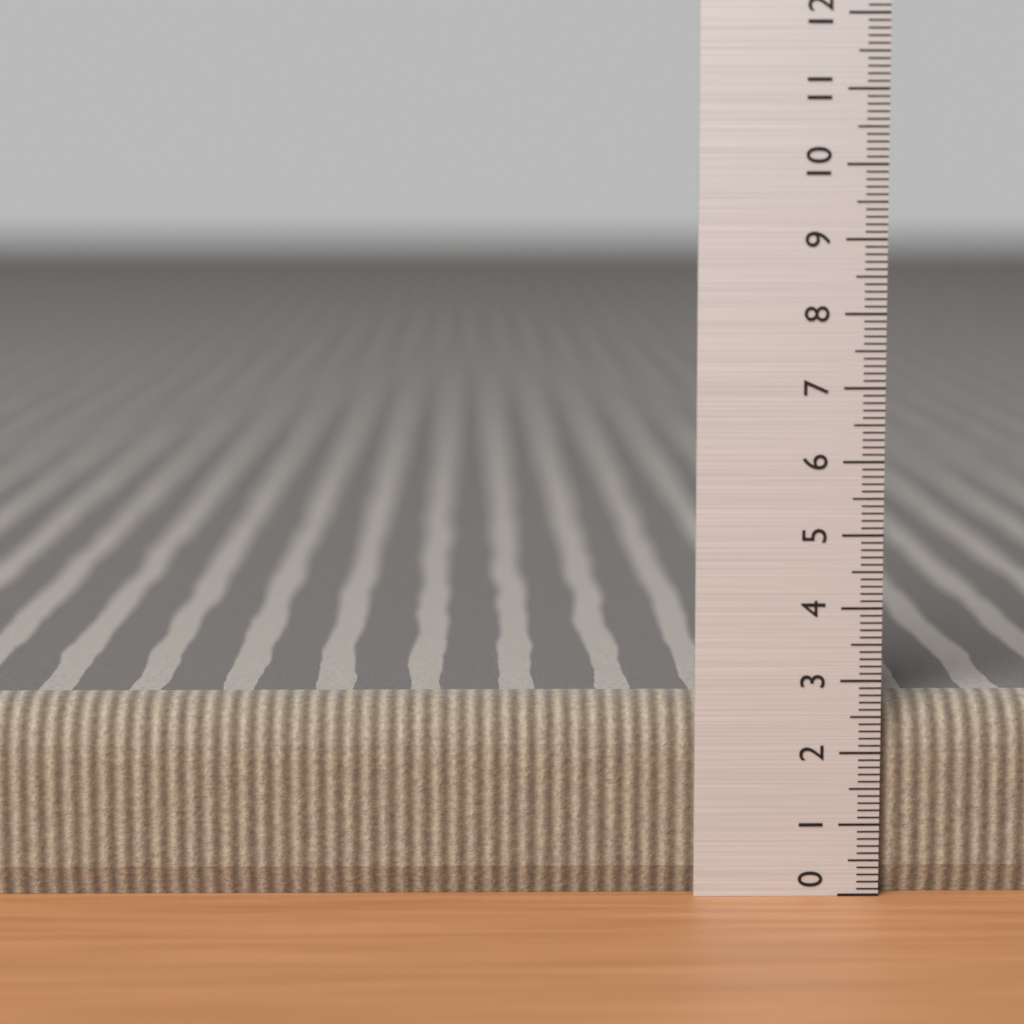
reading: 2.7 (no unit)
